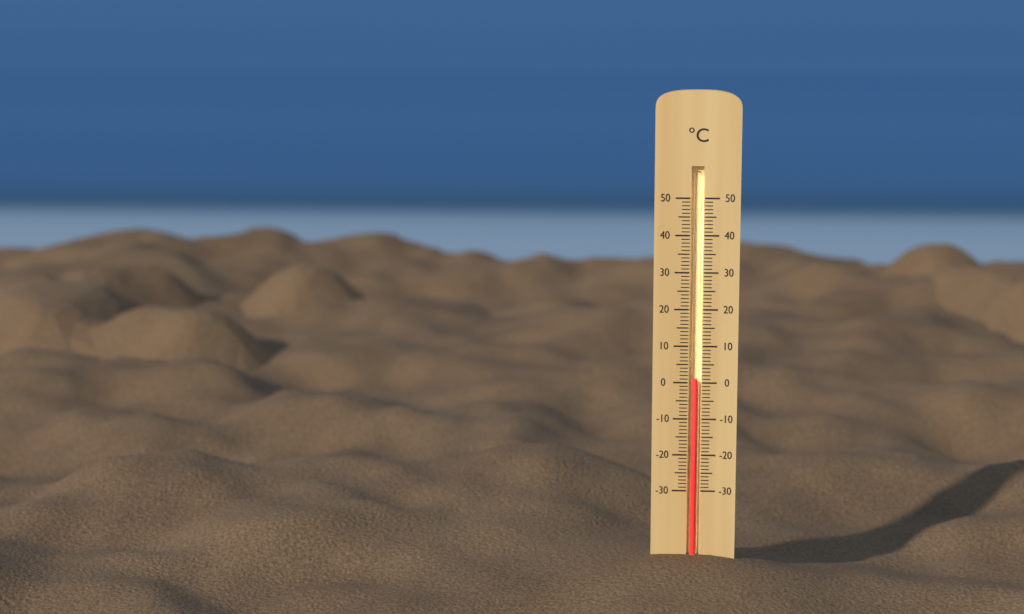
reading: 1 °C
